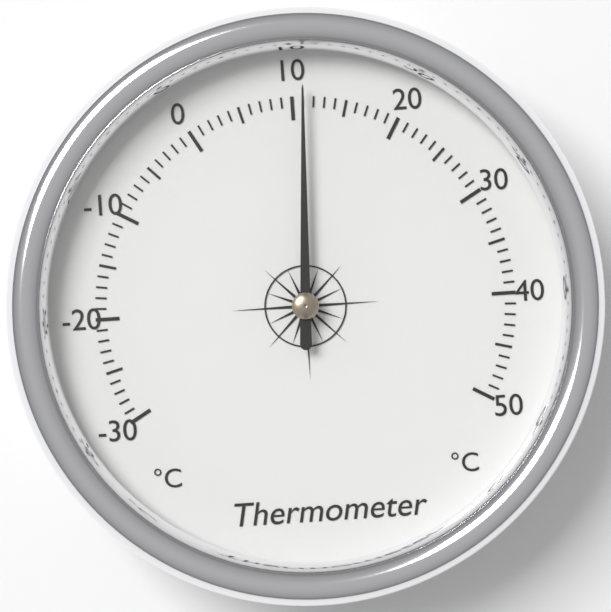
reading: 11 °C
